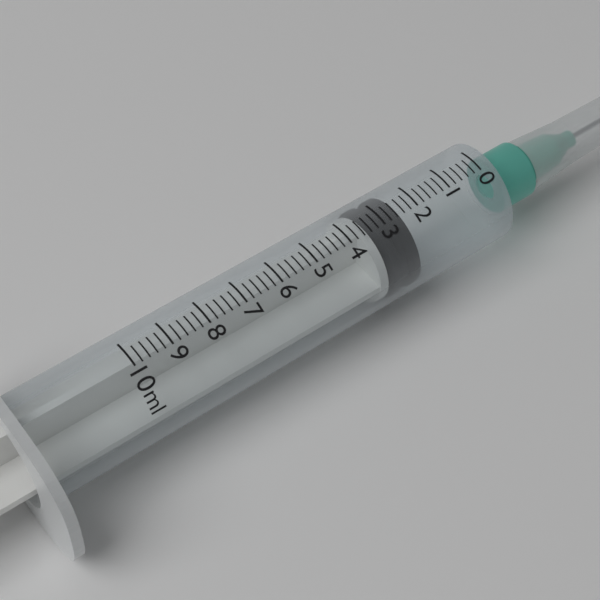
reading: 2.4 ml
